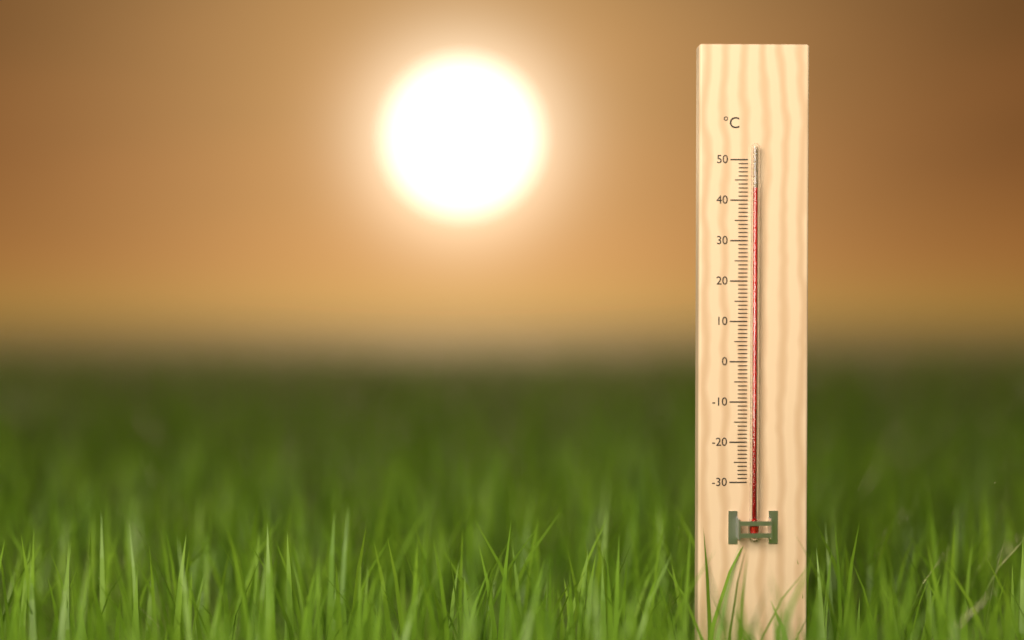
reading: 43 °C
